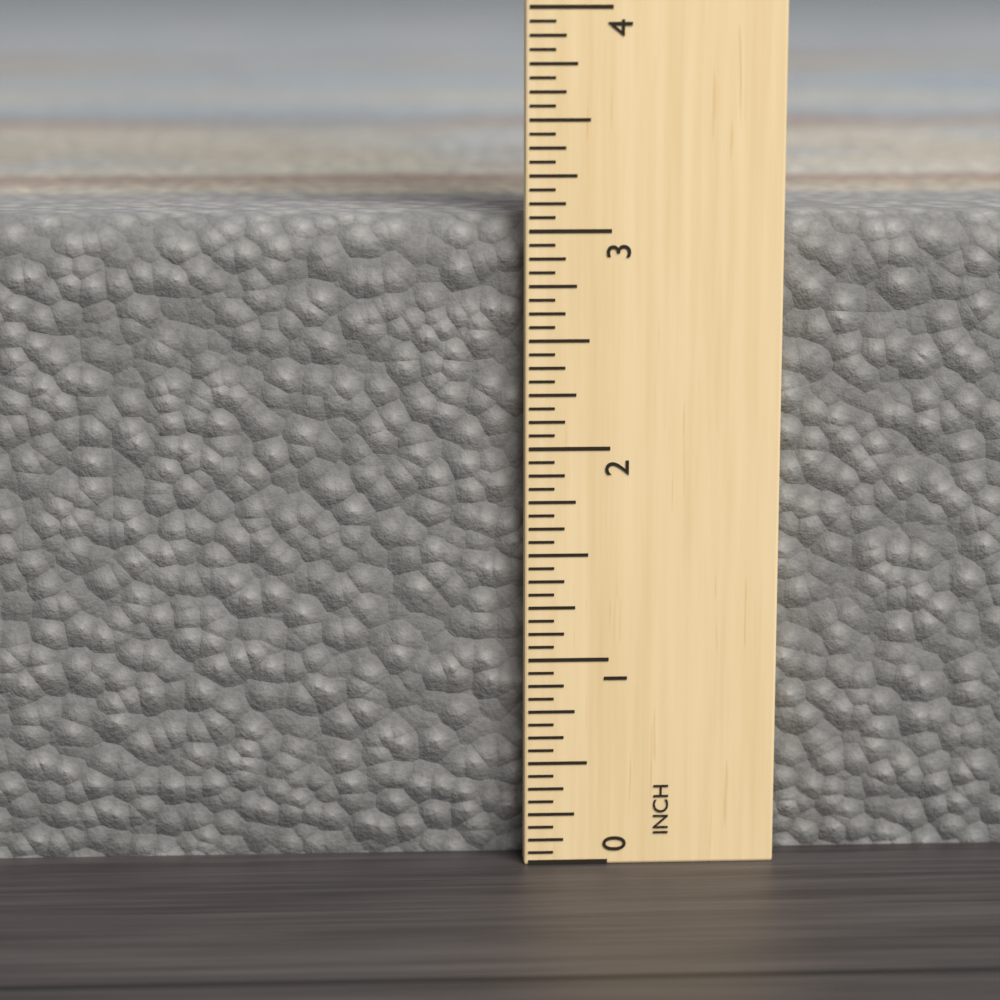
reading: 3.0625 in
